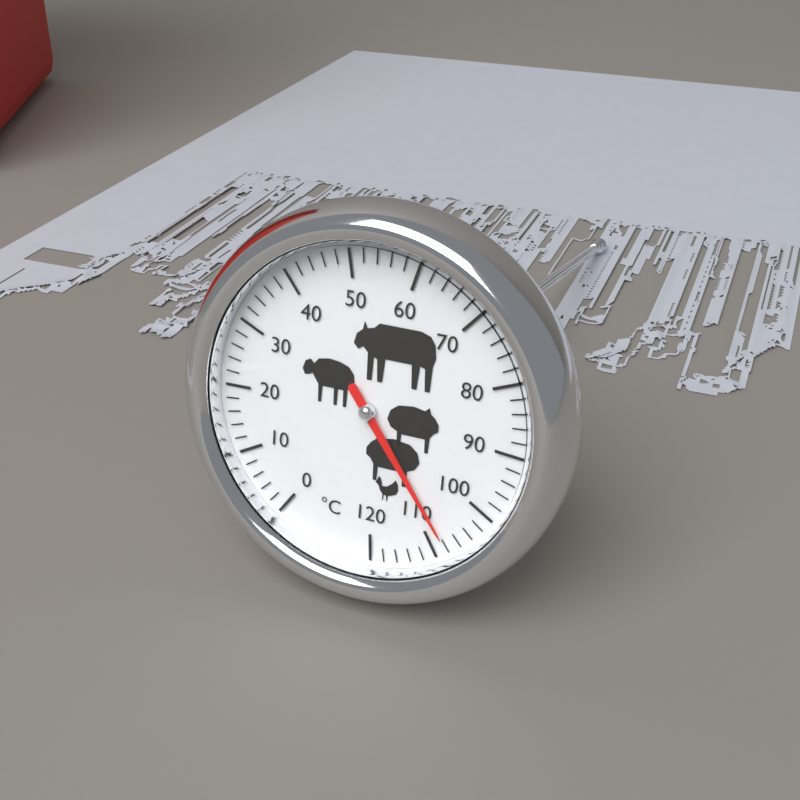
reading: 108 °C
